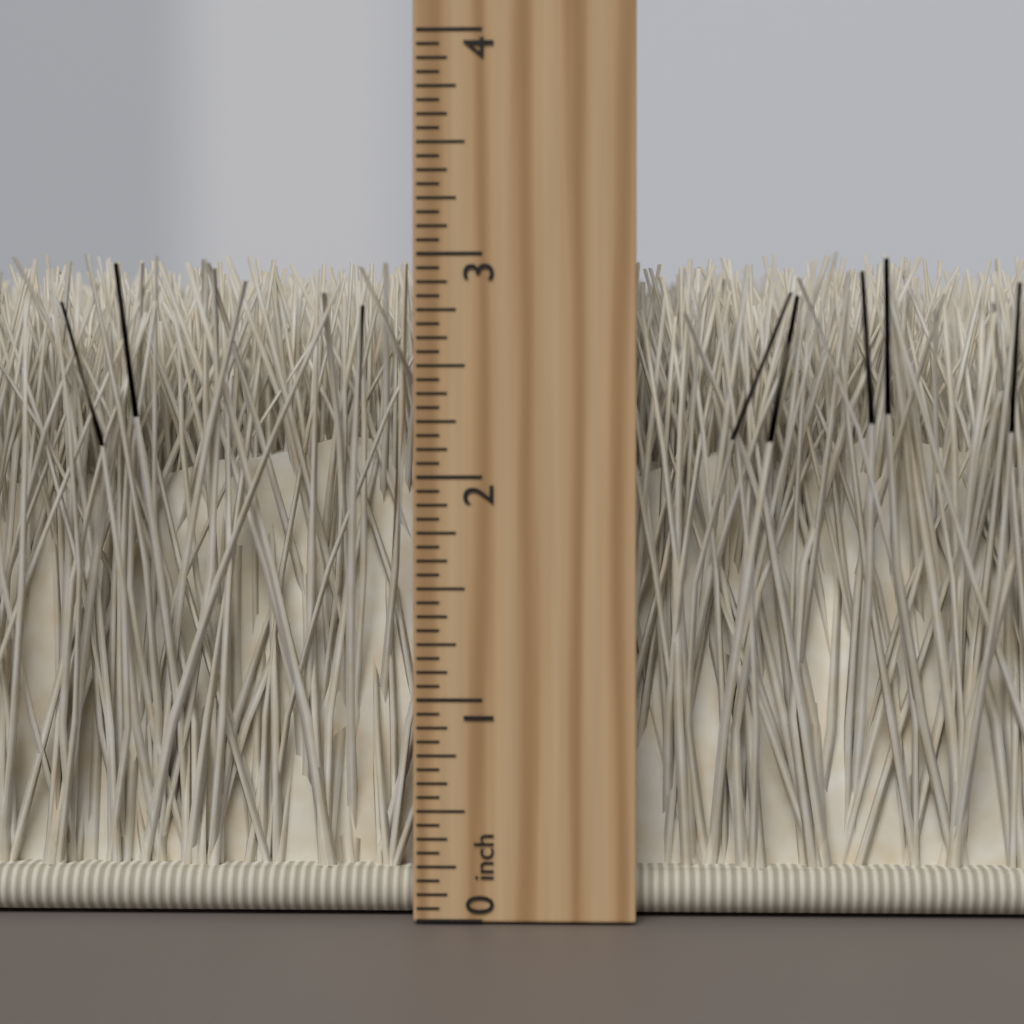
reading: 3.0000 inch
